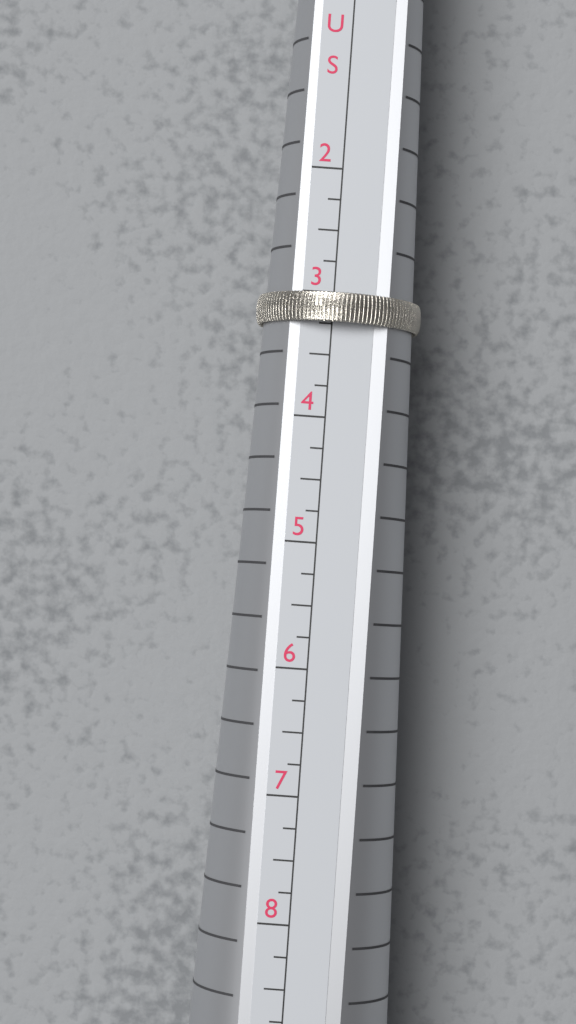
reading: 3.25 US
